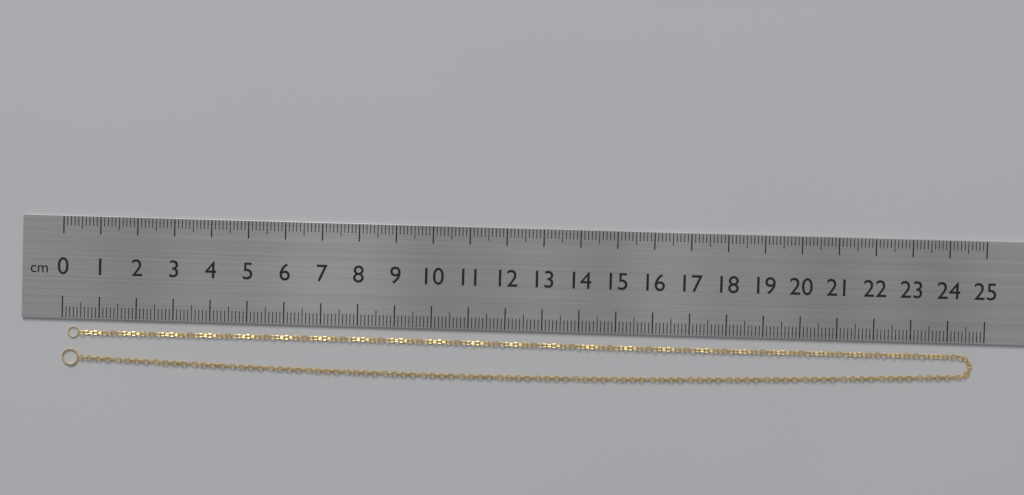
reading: 24.7 cm
